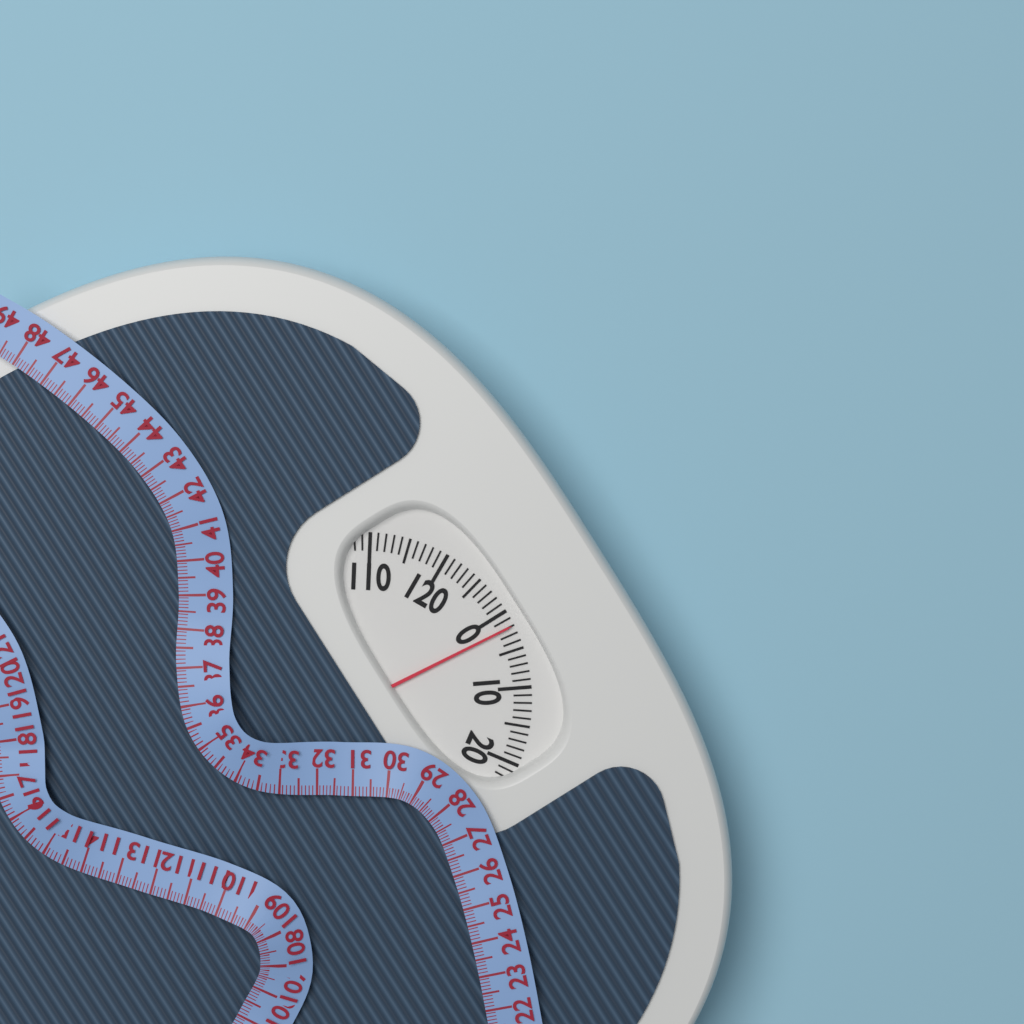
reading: 2 (no unit)
